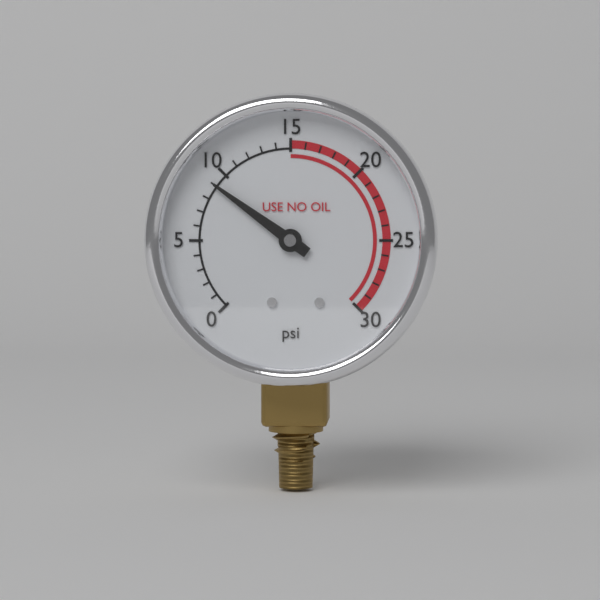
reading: 9 psi
